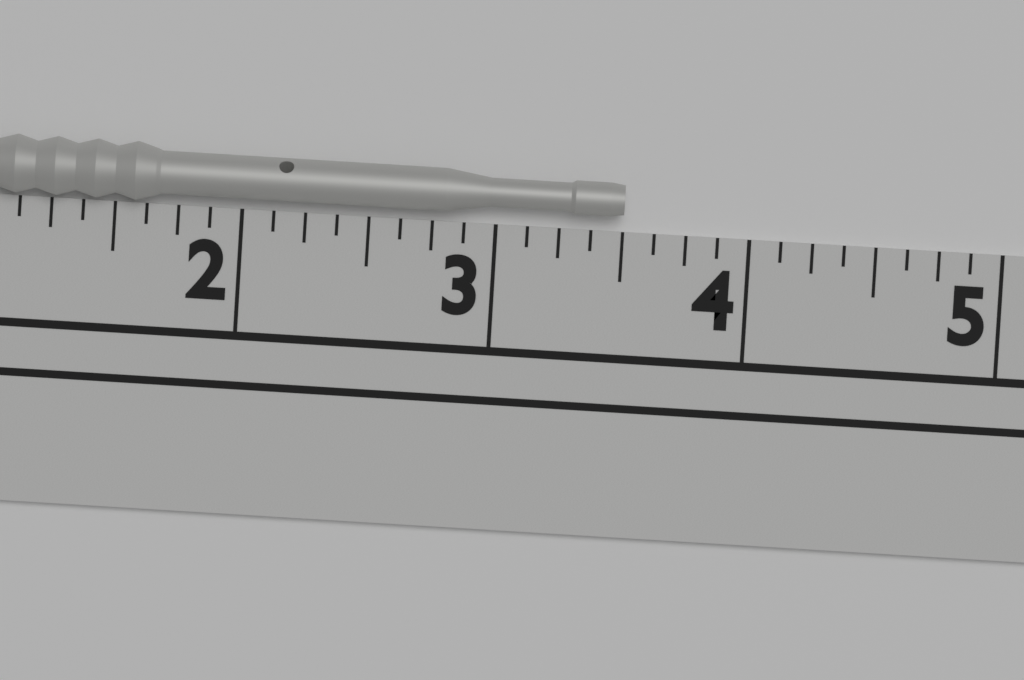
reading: 3.500 in
